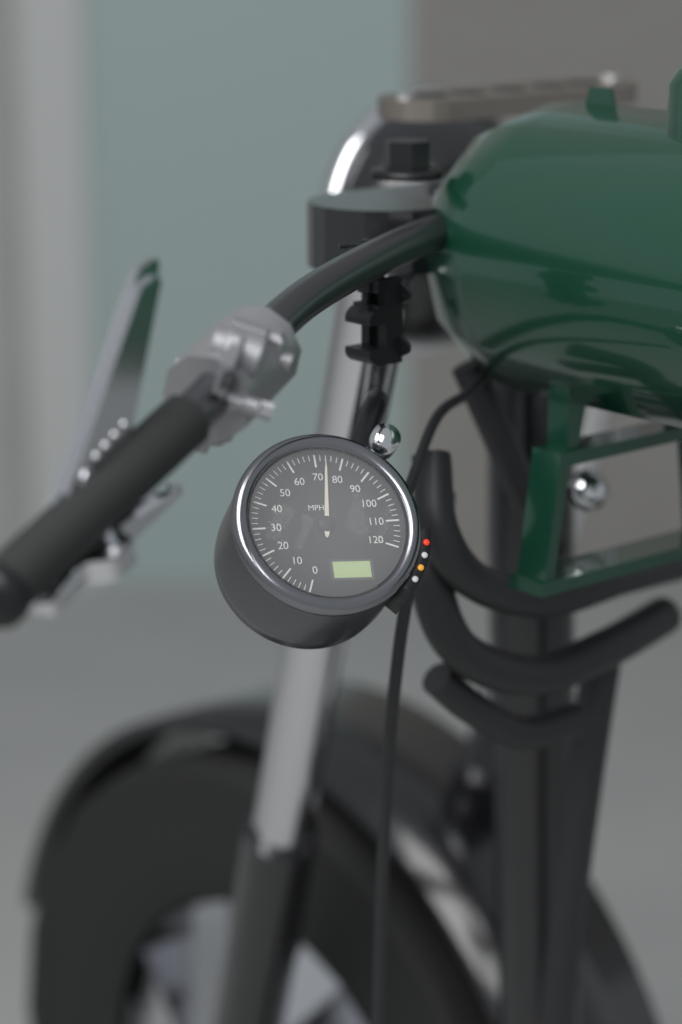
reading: 74 MPH
